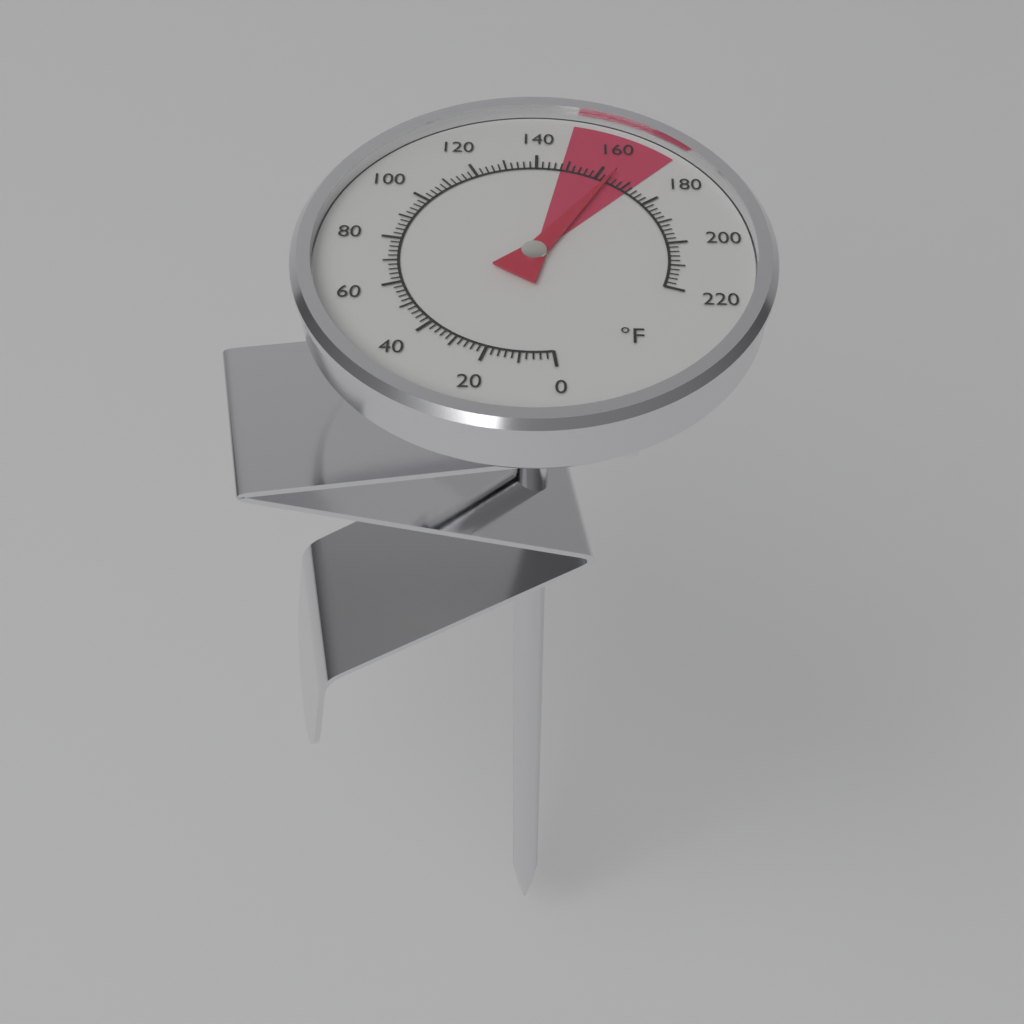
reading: 164 °F
